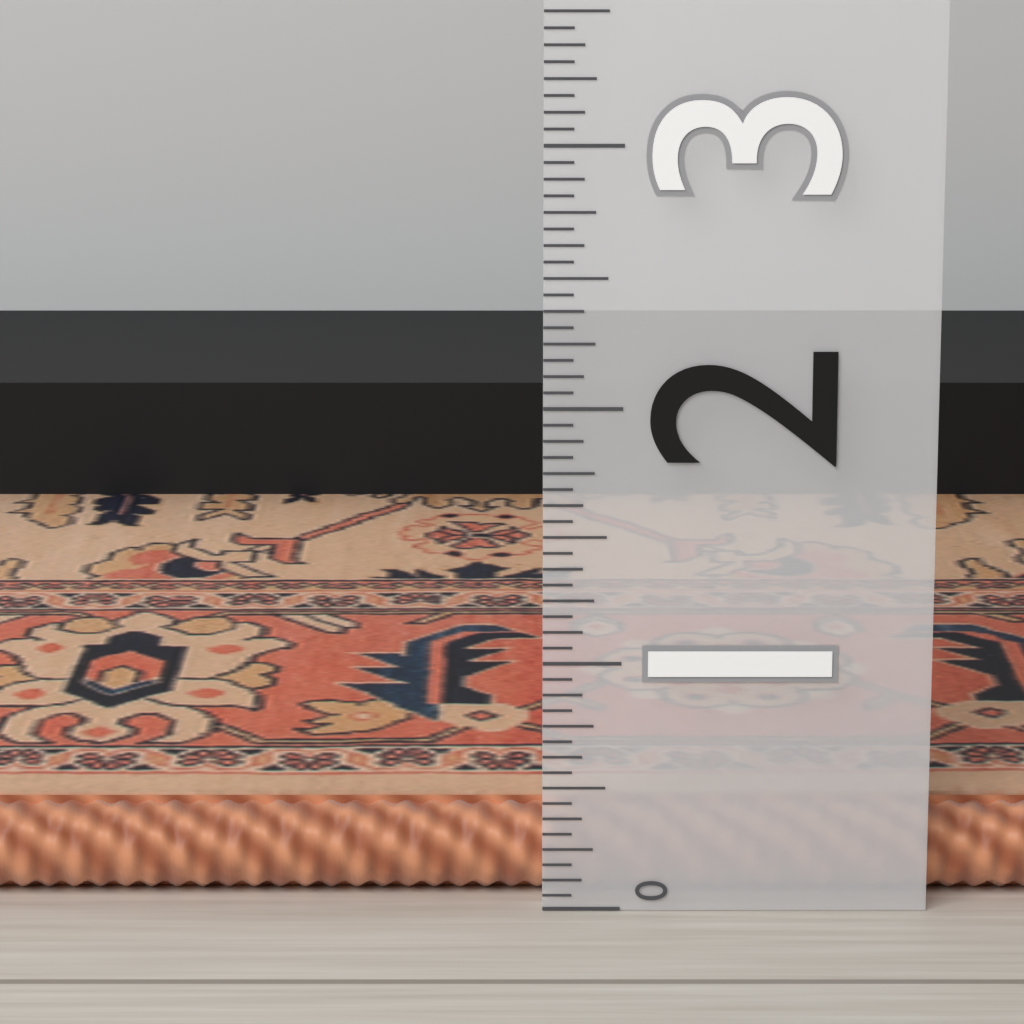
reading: 0.3800 (no unit)
